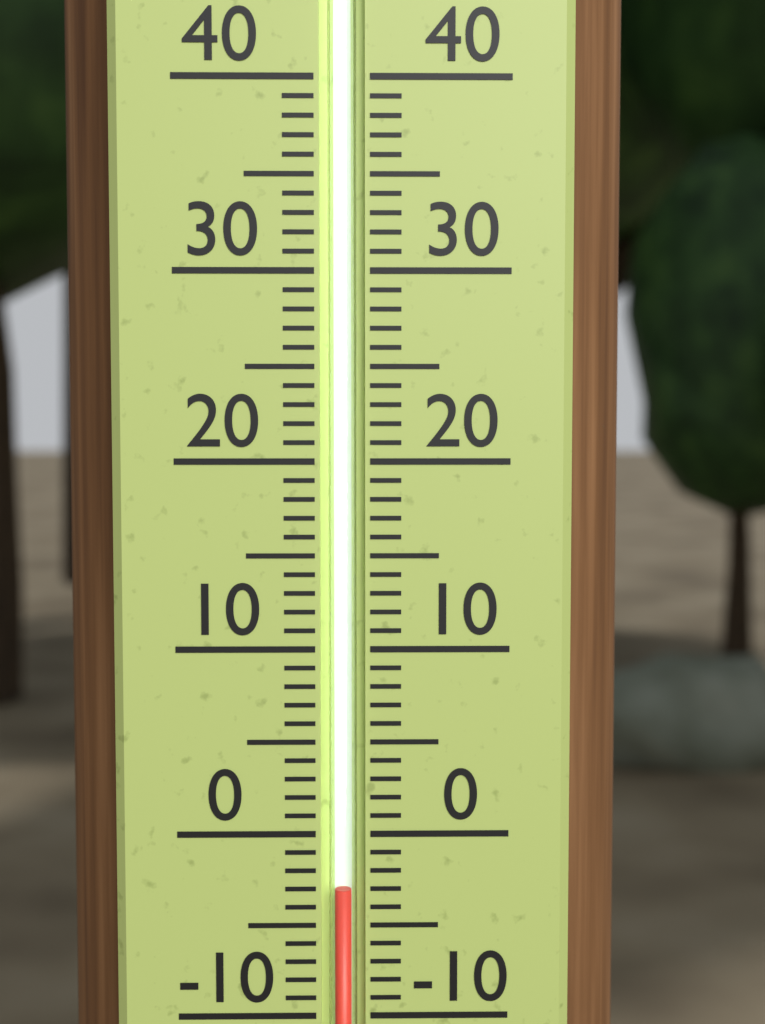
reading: -3 (no unit)
